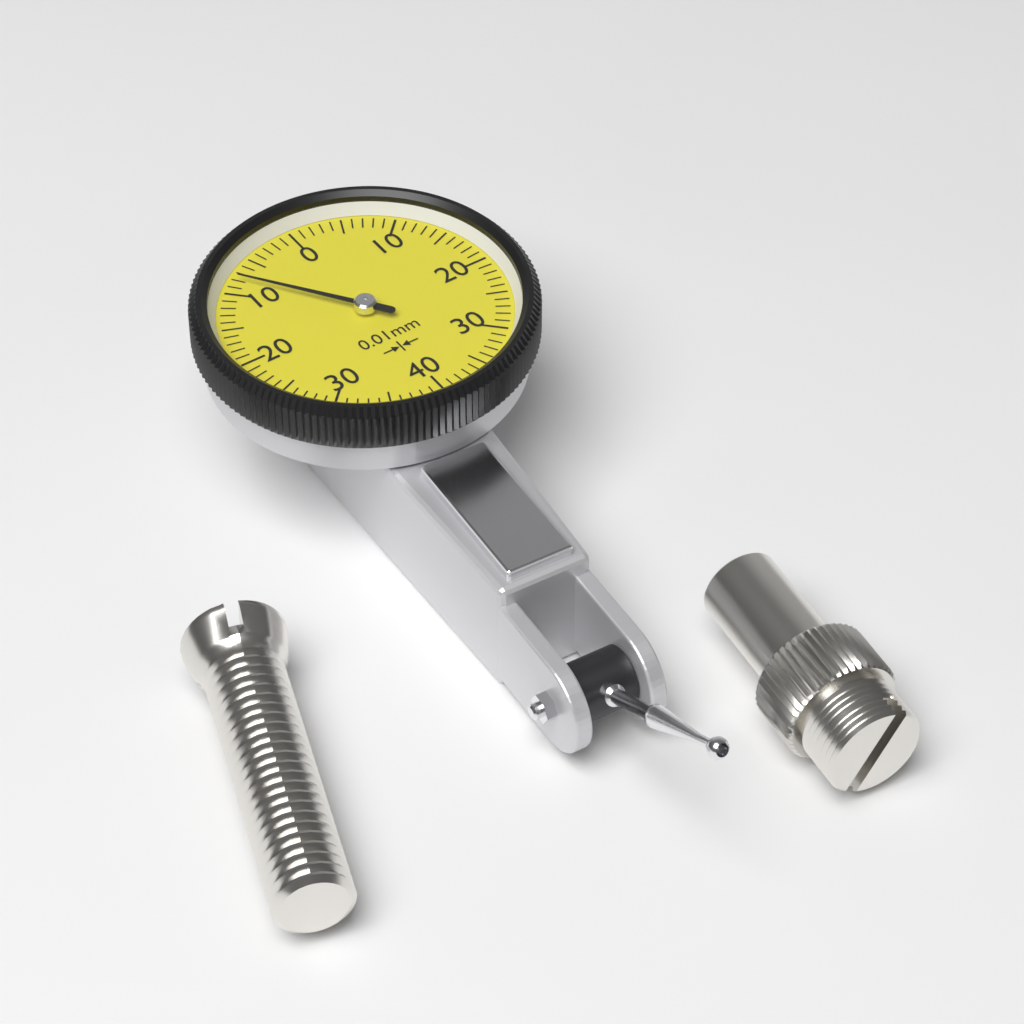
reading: 0.08 mm
